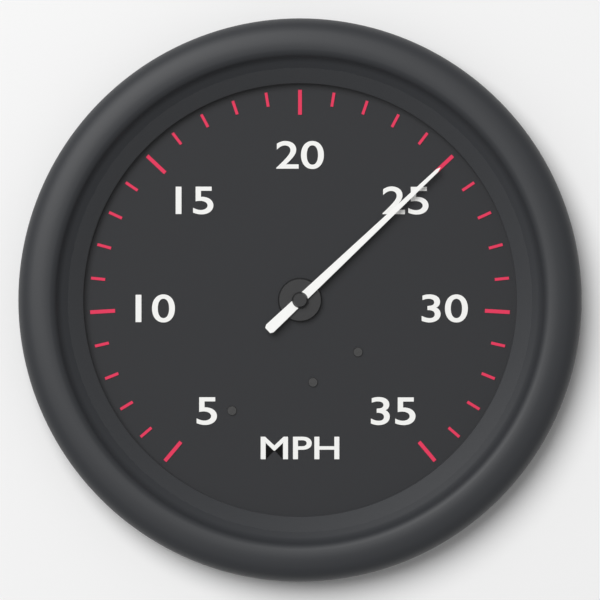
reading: 25 mph
